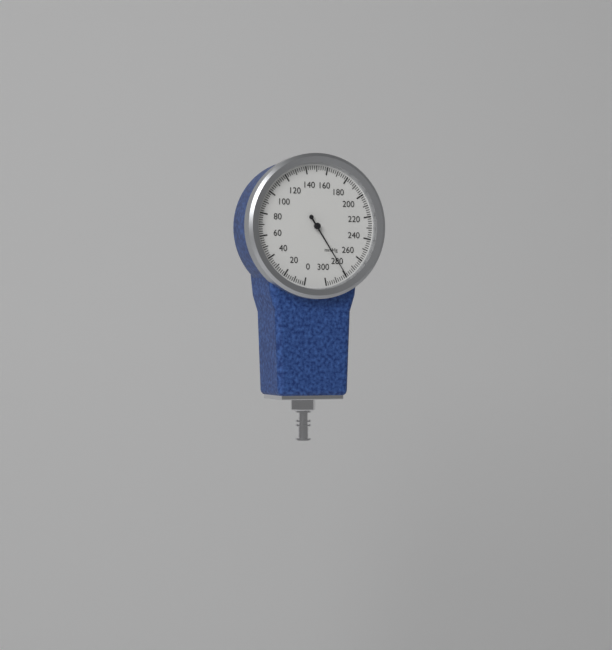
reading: 280 mmHg
